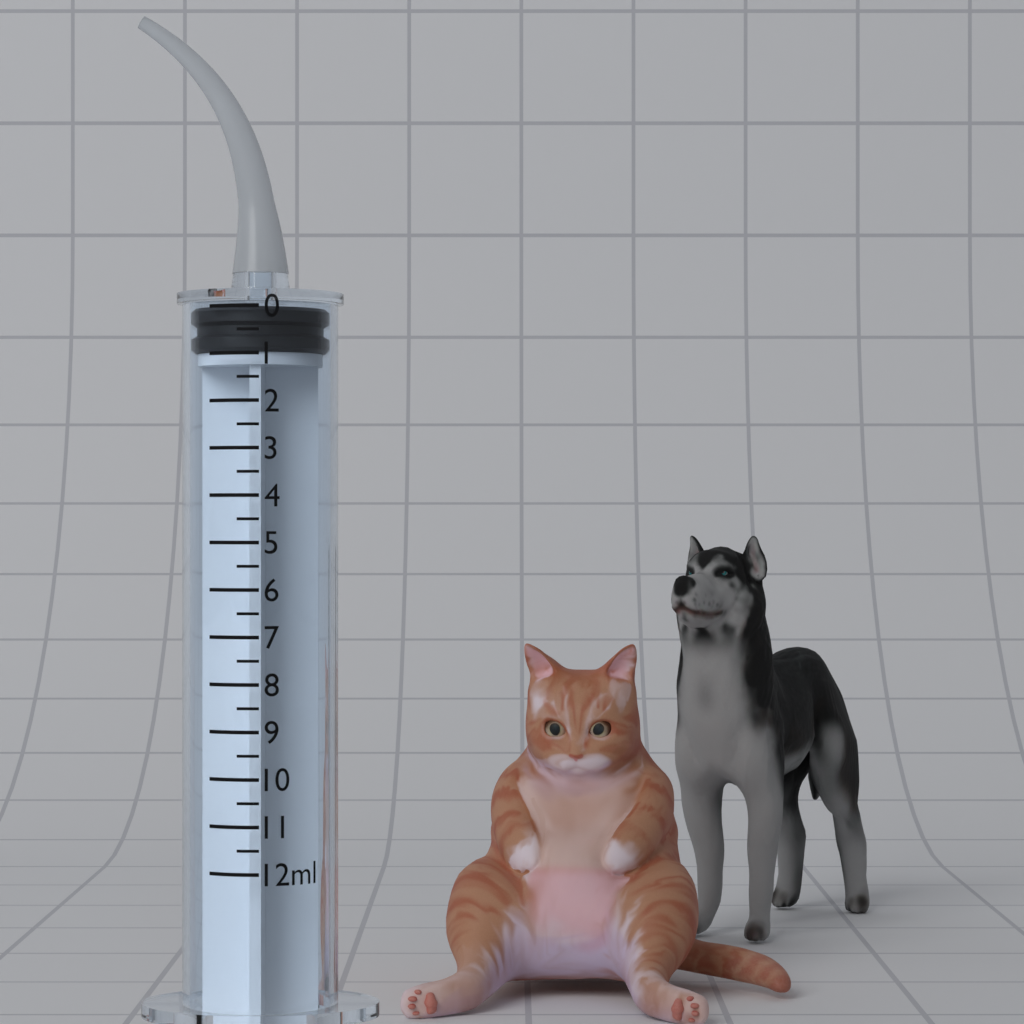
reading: 0.0 ml
